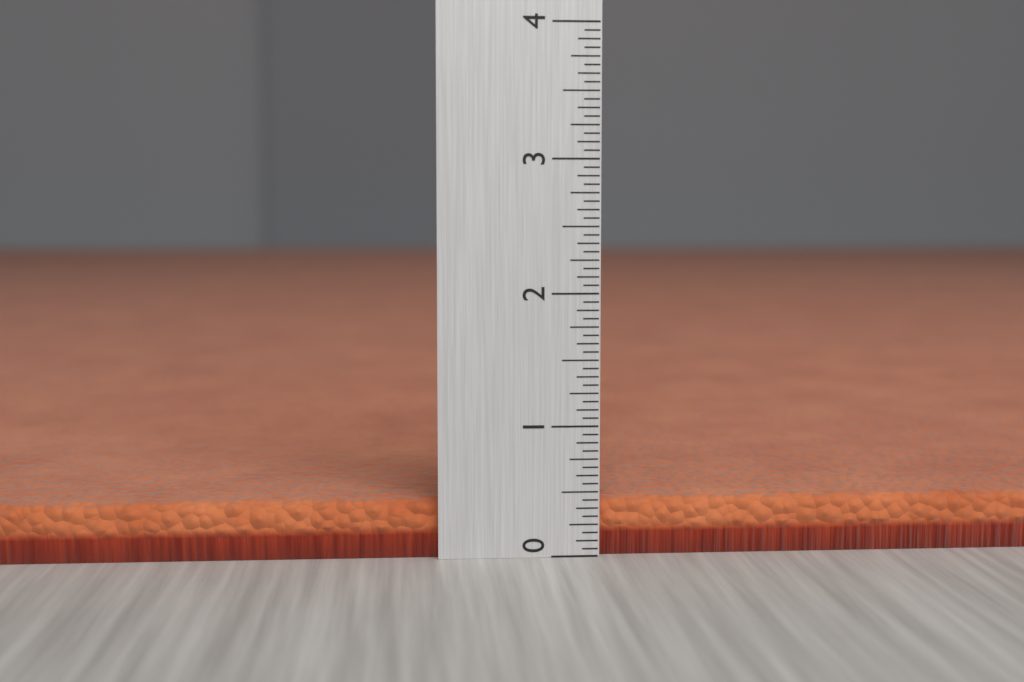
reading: 0.4375 (no unit)
